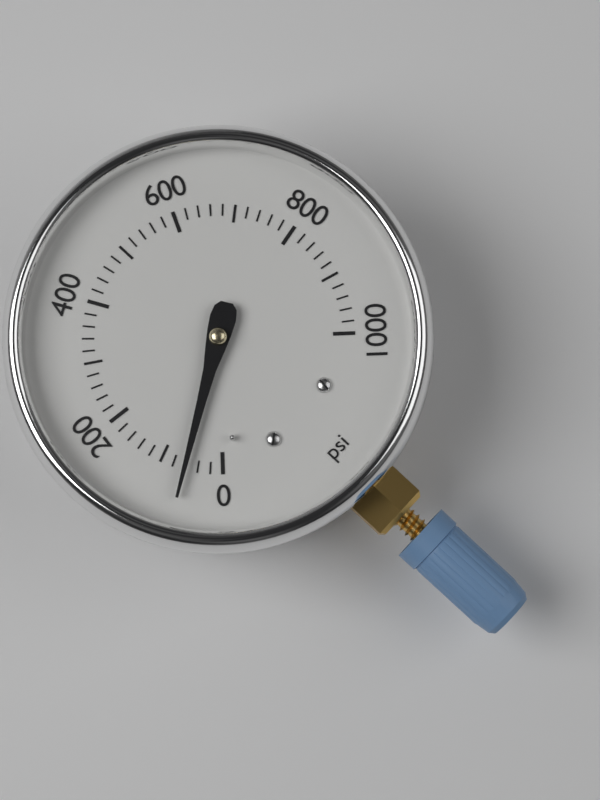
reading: 60 psi
